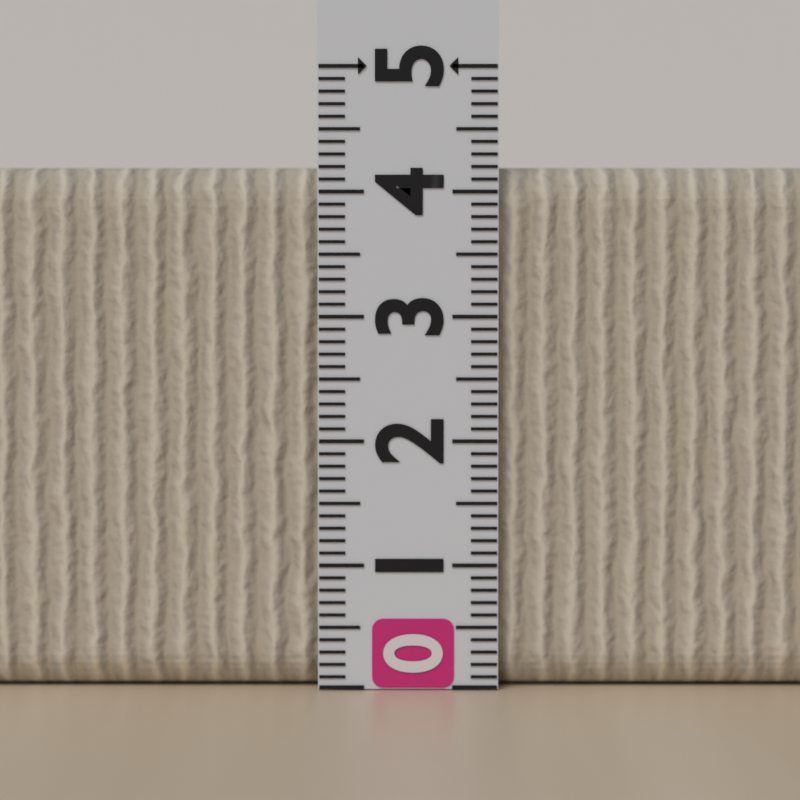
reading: 4.2 (no unit)
